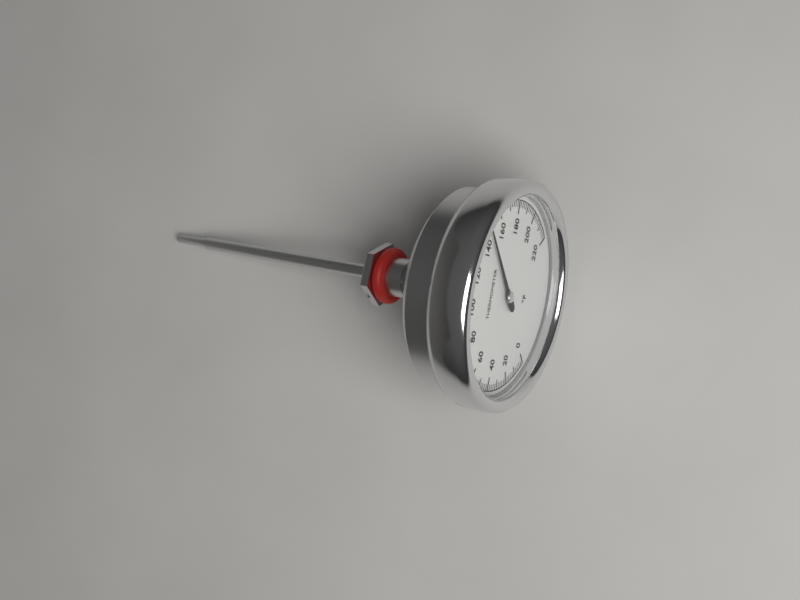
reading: 146 °F
